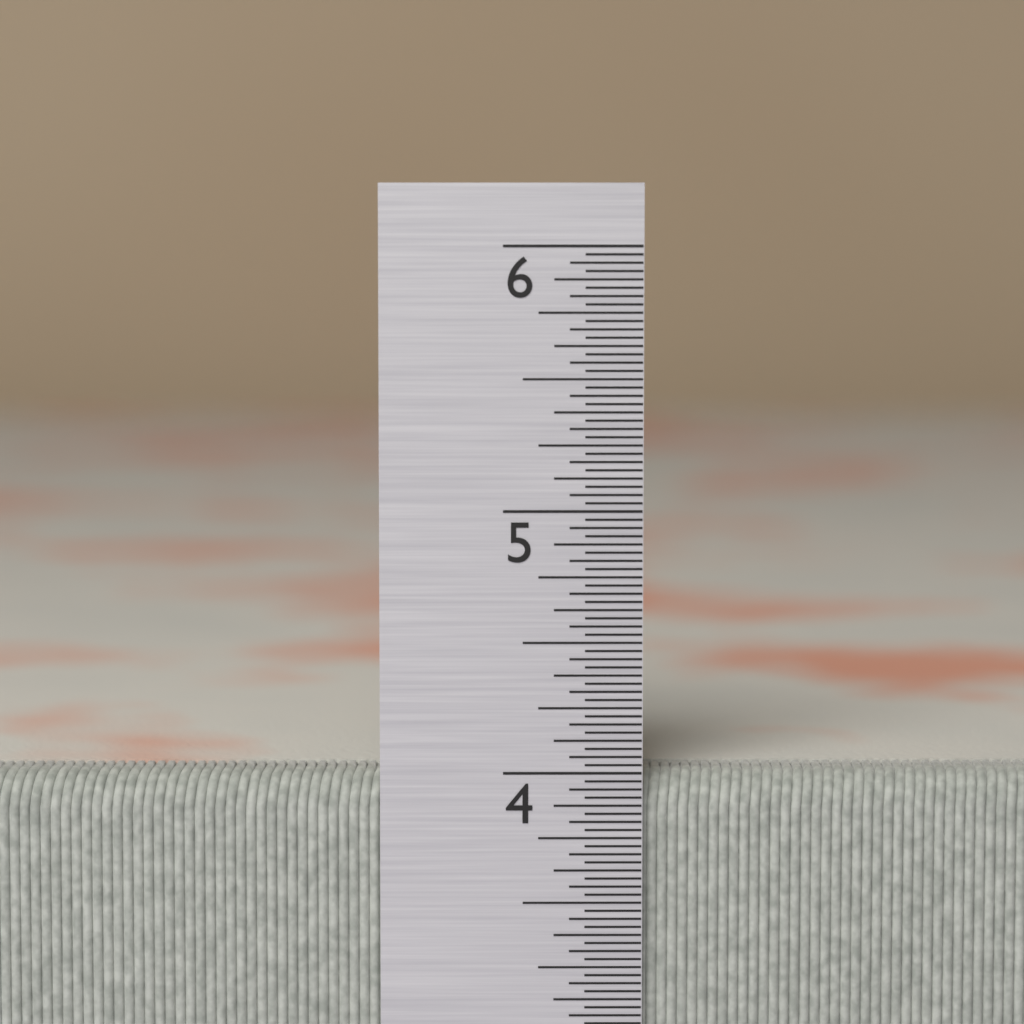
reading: 4.00000 in
